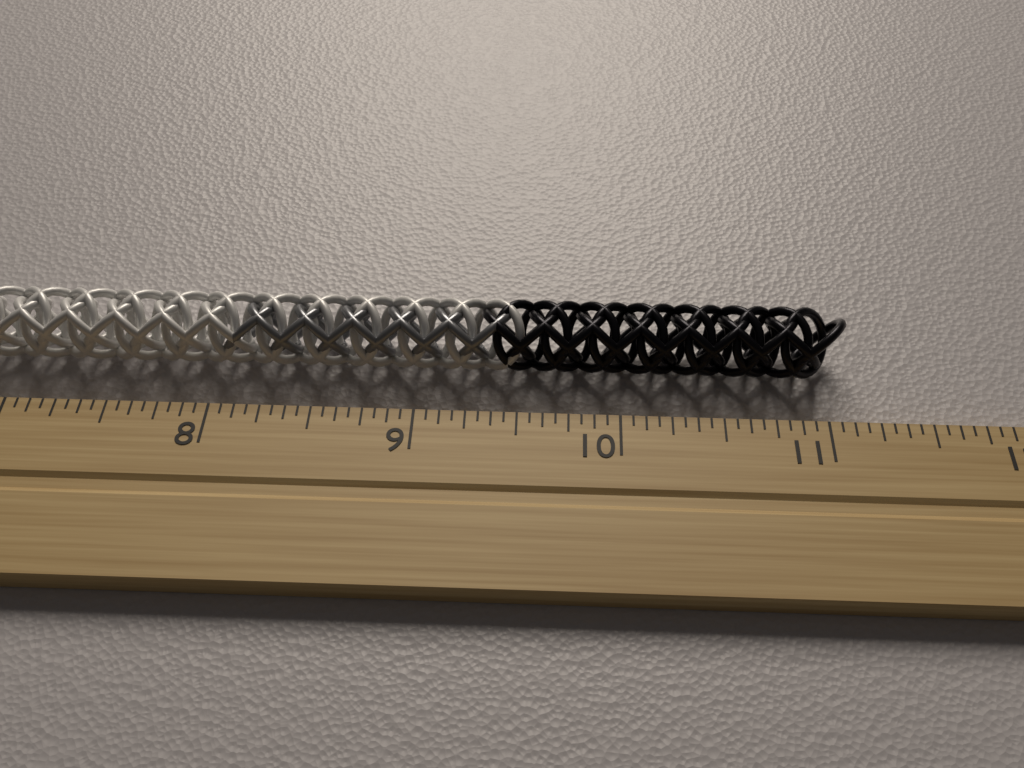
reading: 11.1250 inch
